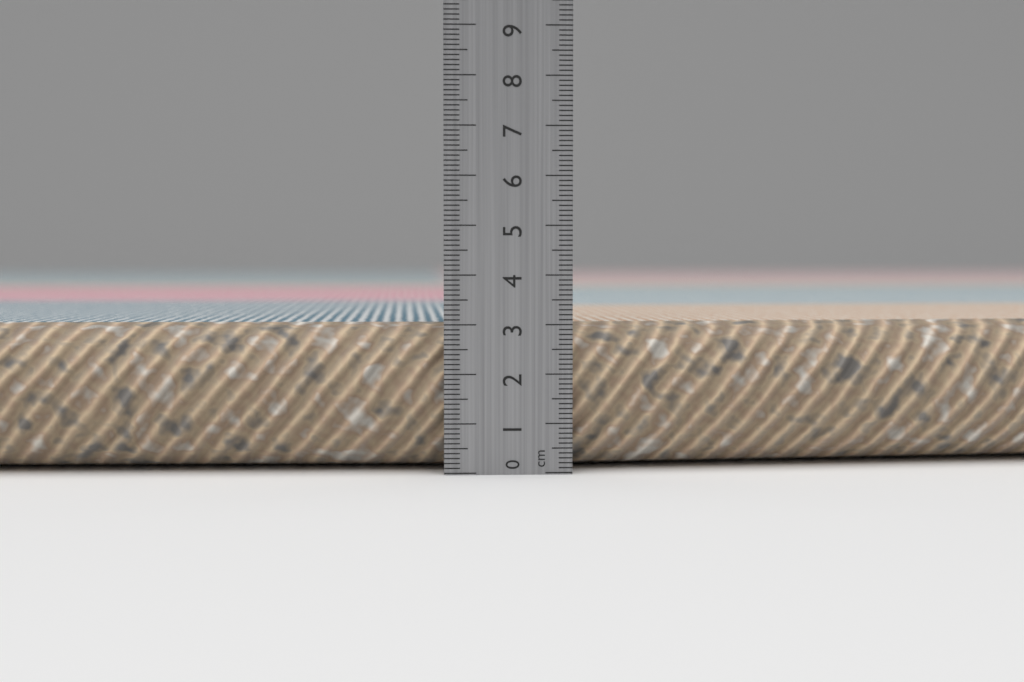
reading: 3.0 cm
